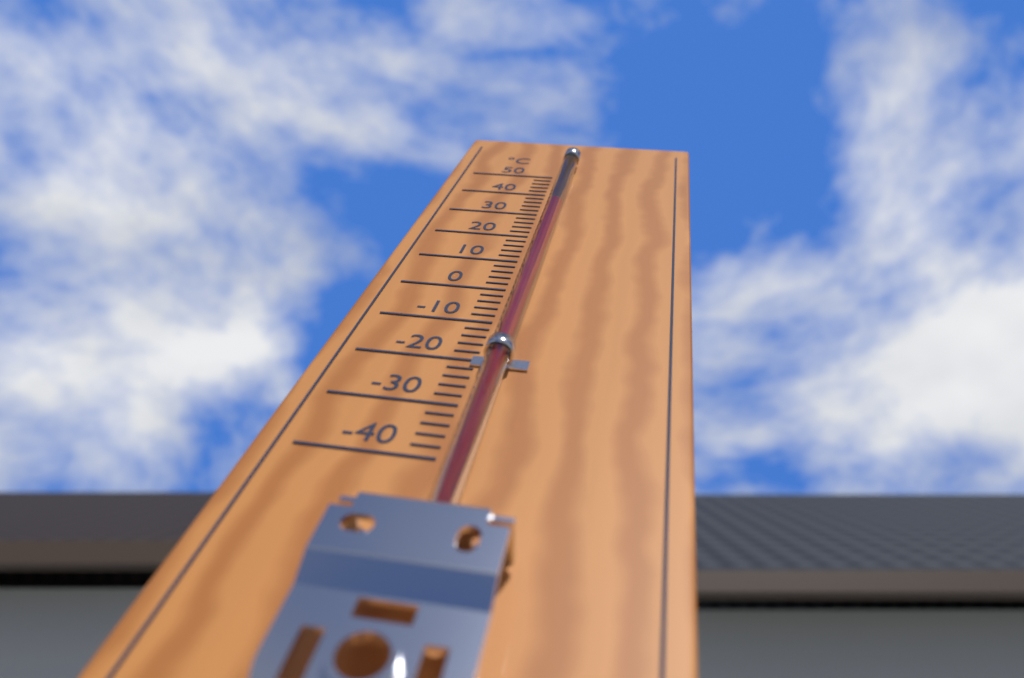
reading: 31 °C
